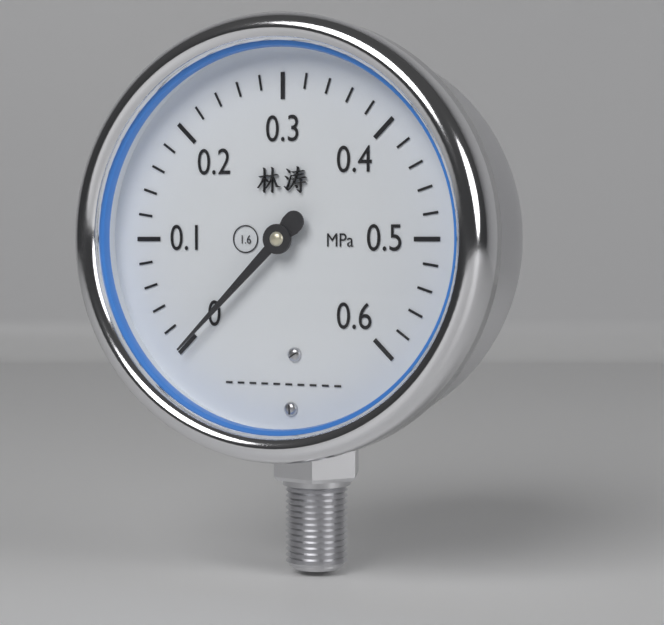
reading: 0.00 MPa
